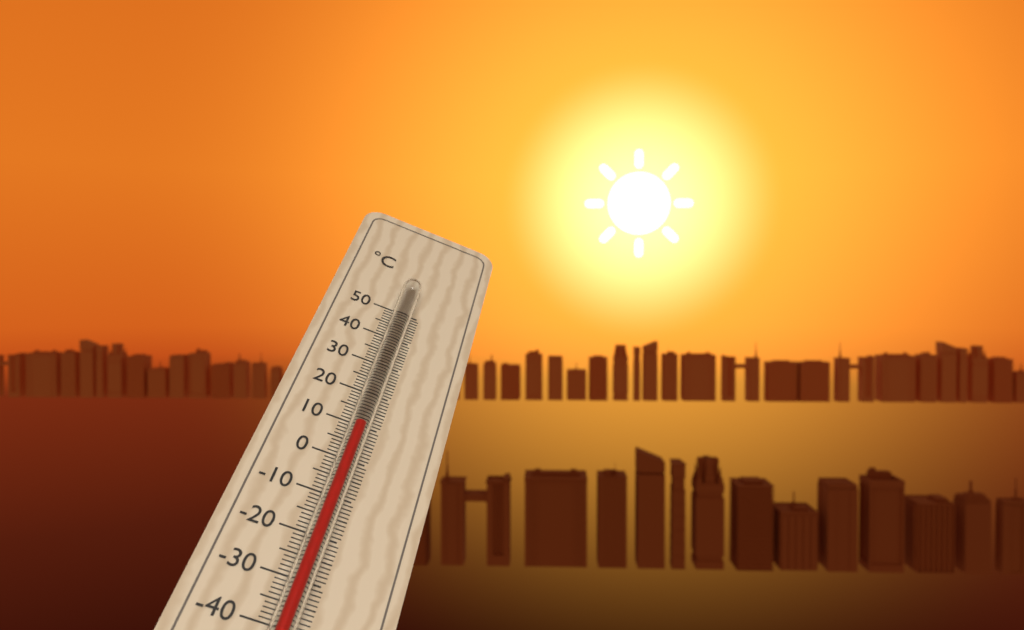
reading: 8 °C
